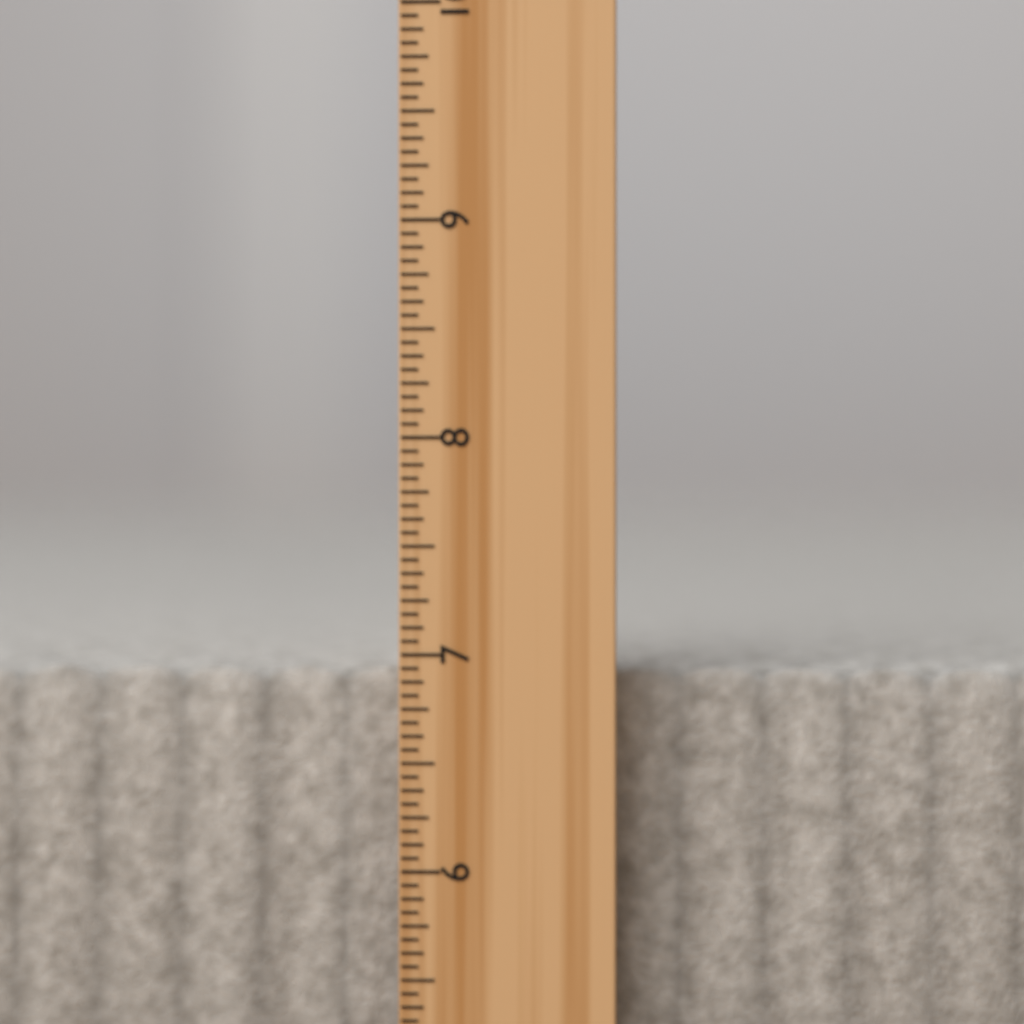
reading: 6.9375 inch
